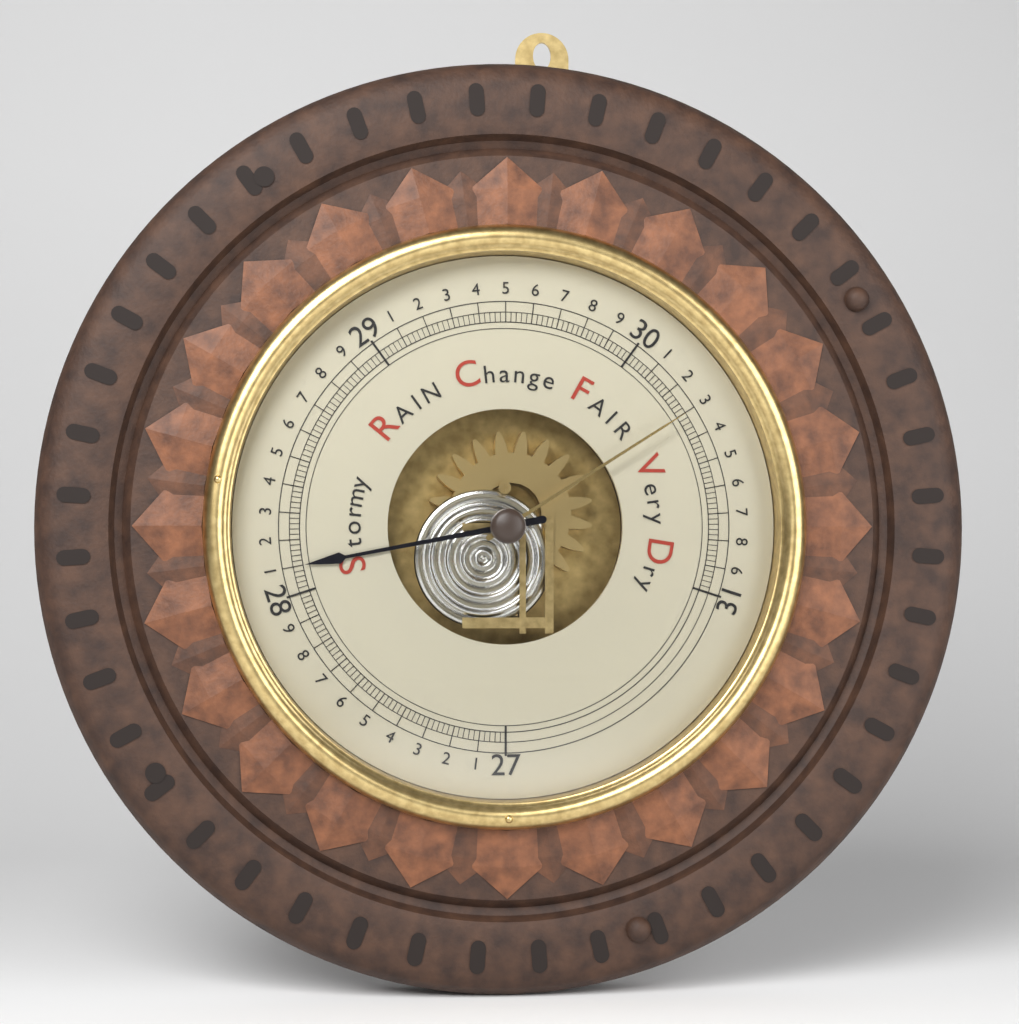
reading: 28.10 inHg
